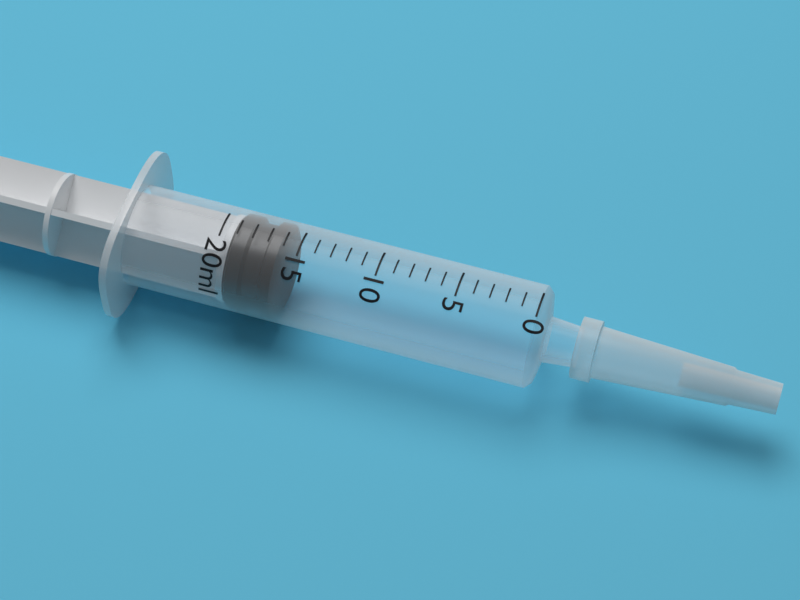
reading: 16 ml
